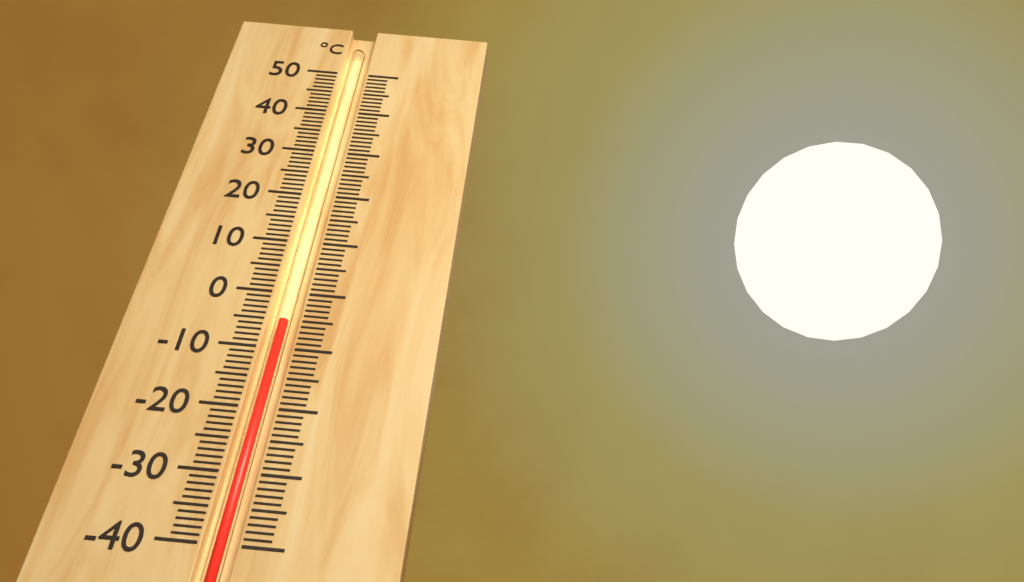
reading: -5 °C
